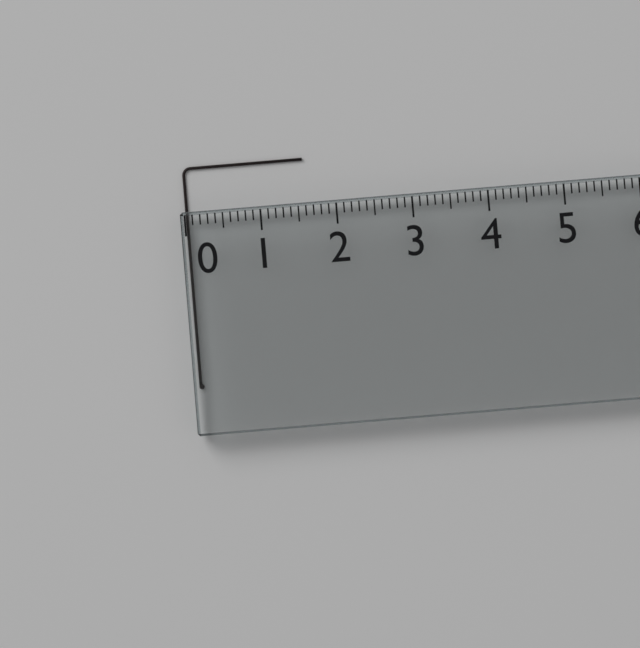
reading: 1.6 (no unit)
